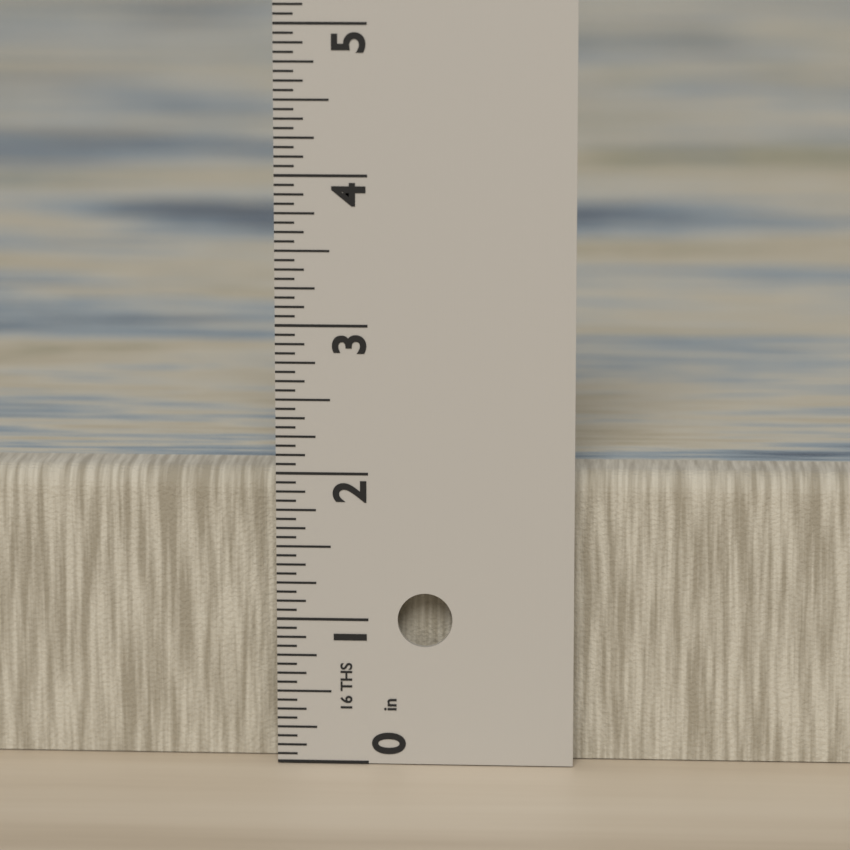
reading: 2.0000 in
